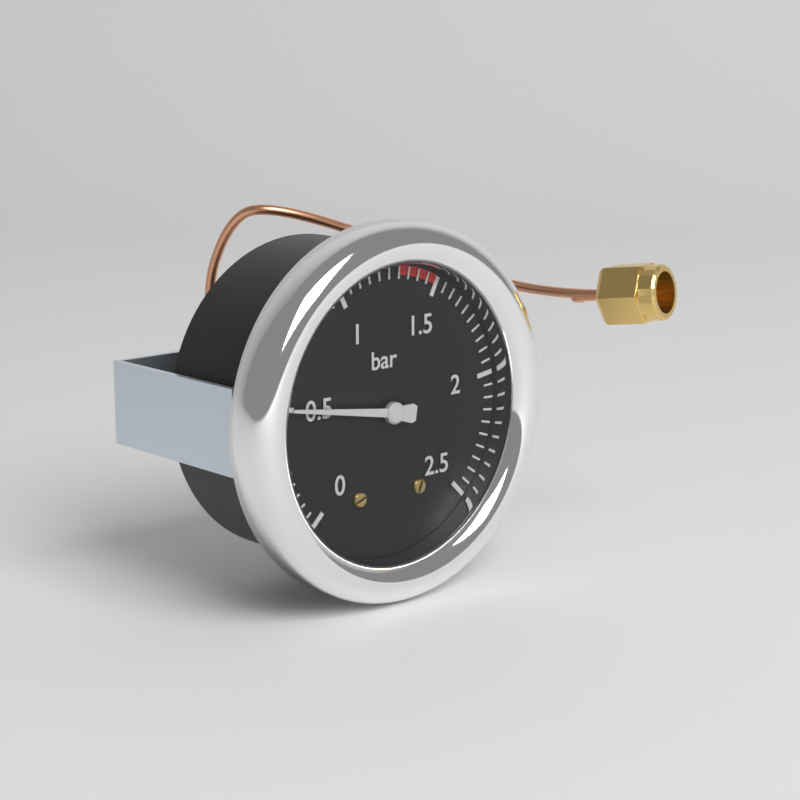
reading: 0.50 bar
